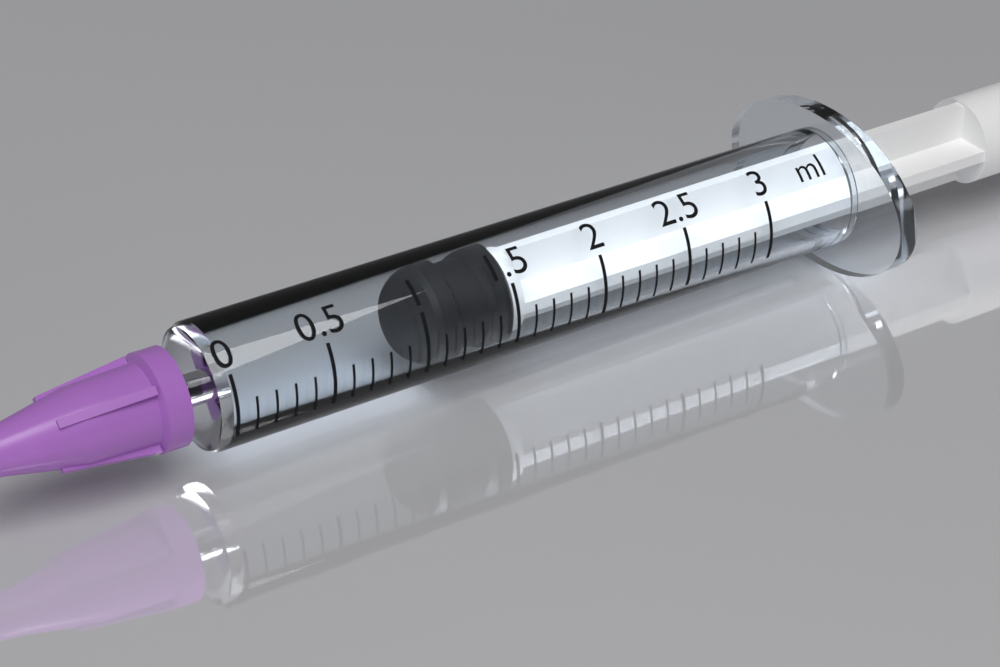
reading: 1.1 ml
